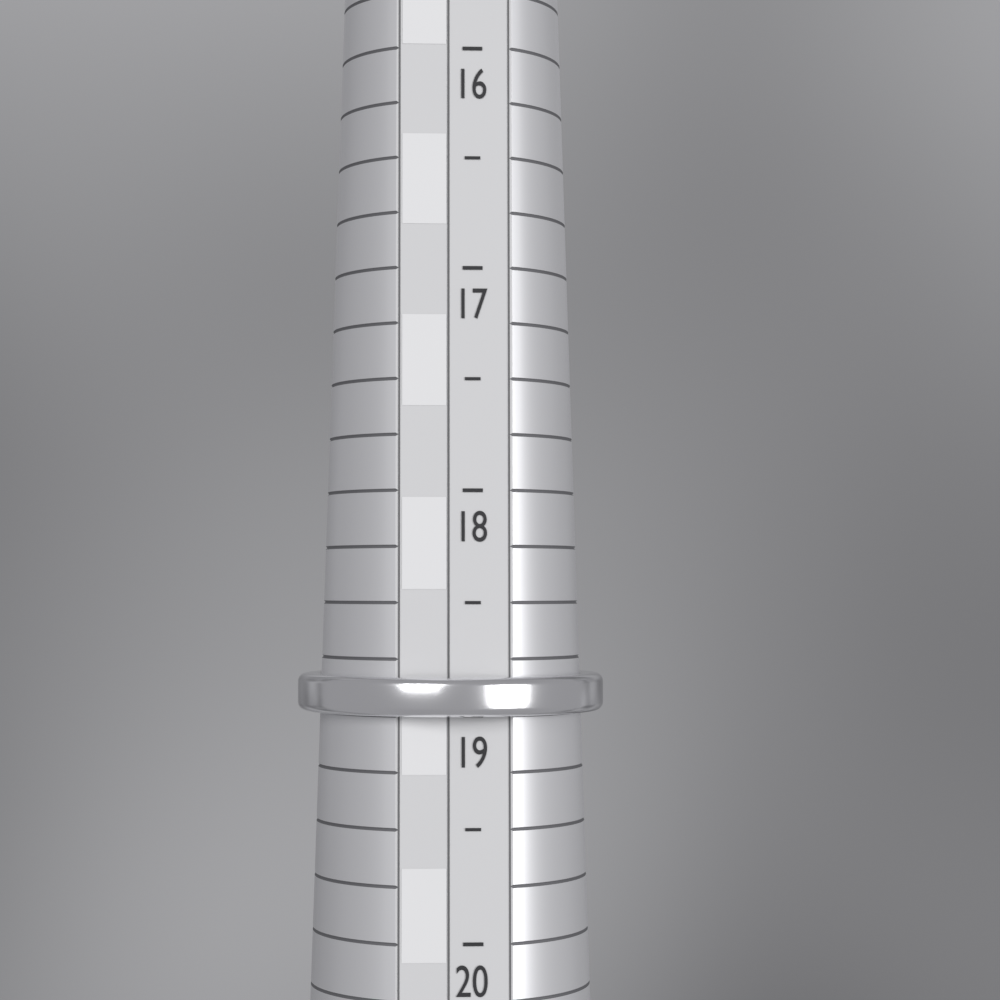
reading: 19.0 (no unit)
